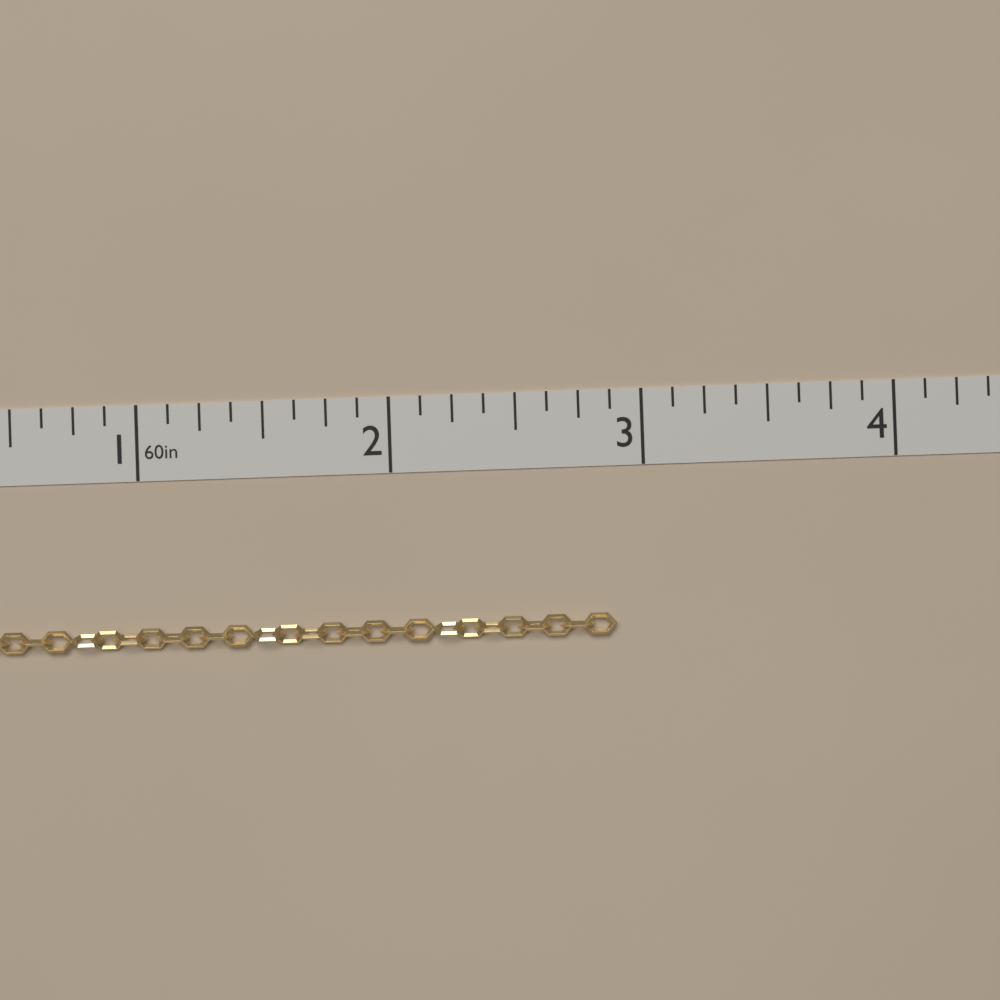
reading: 2.875 in
